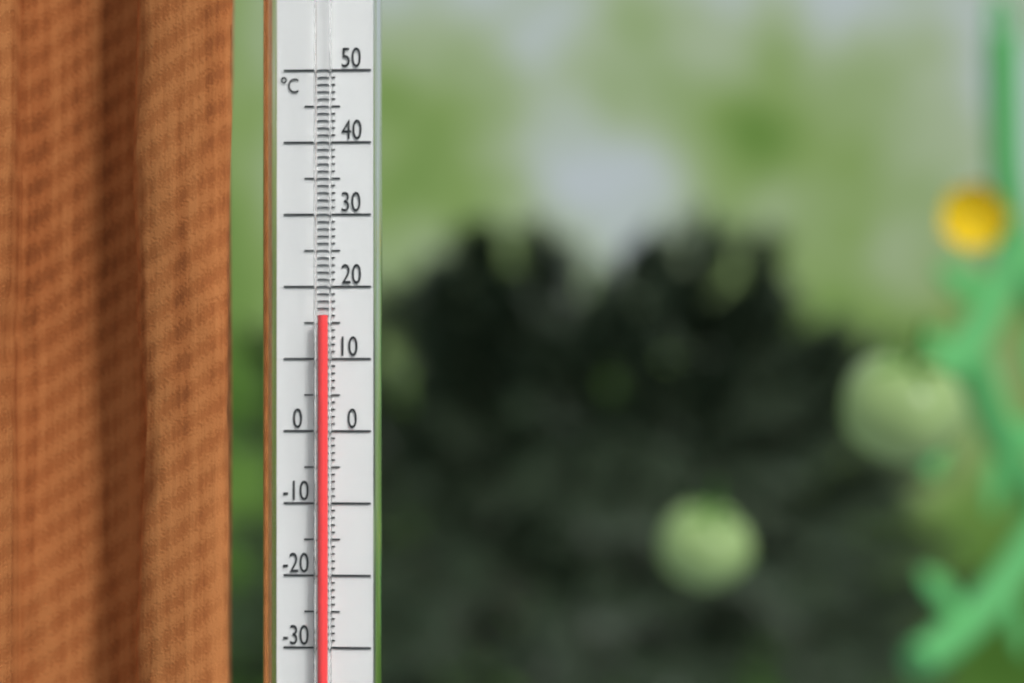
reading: 16 °C
